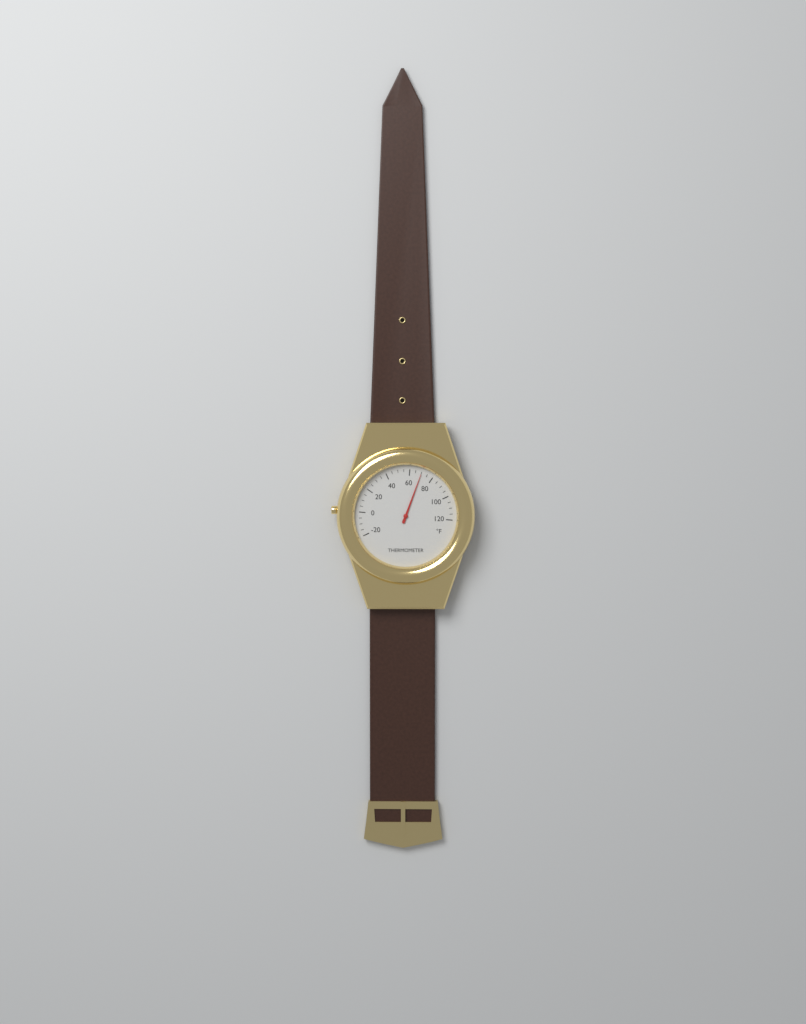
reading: 70 °F
